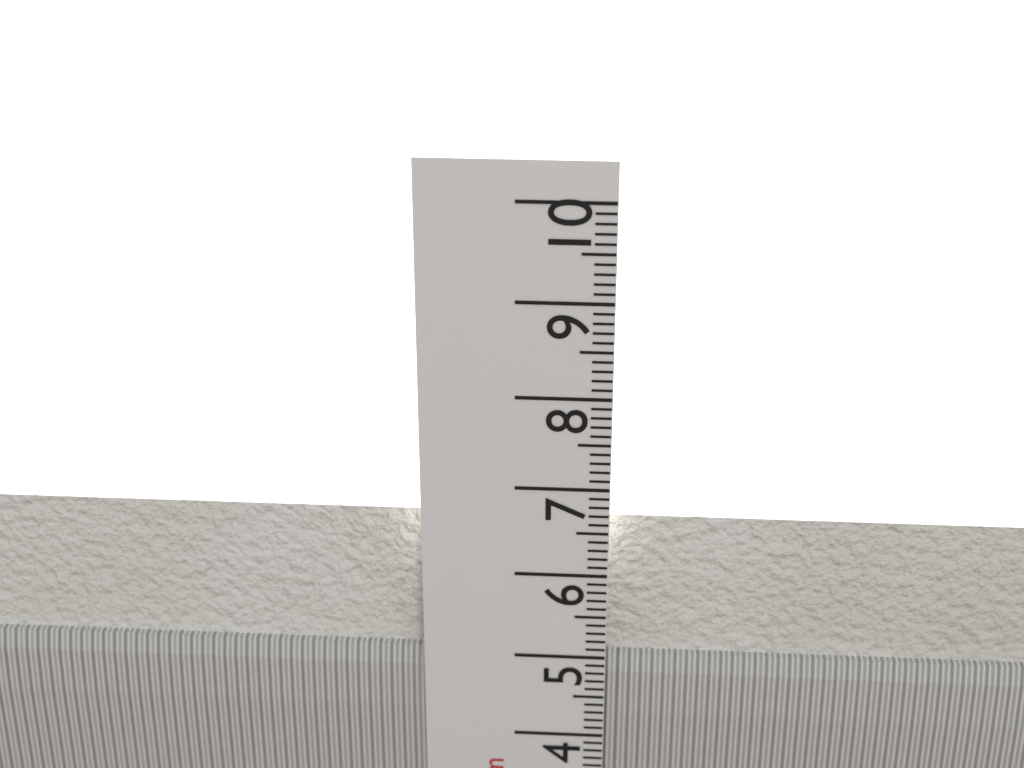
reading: 6.6 cm
